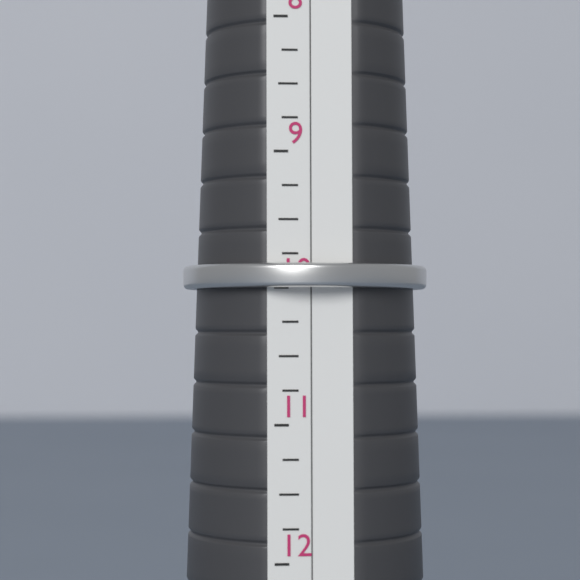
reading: 10.00 (no unit)
